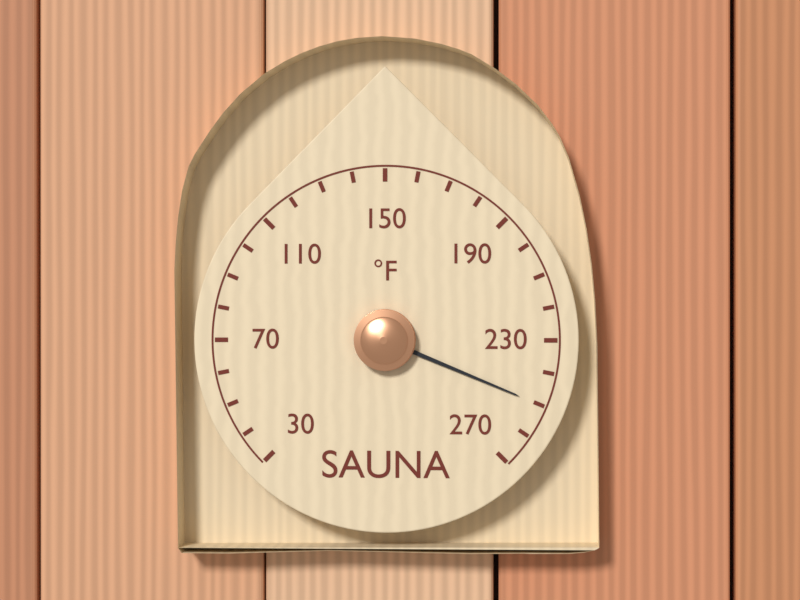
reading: 250 °F
